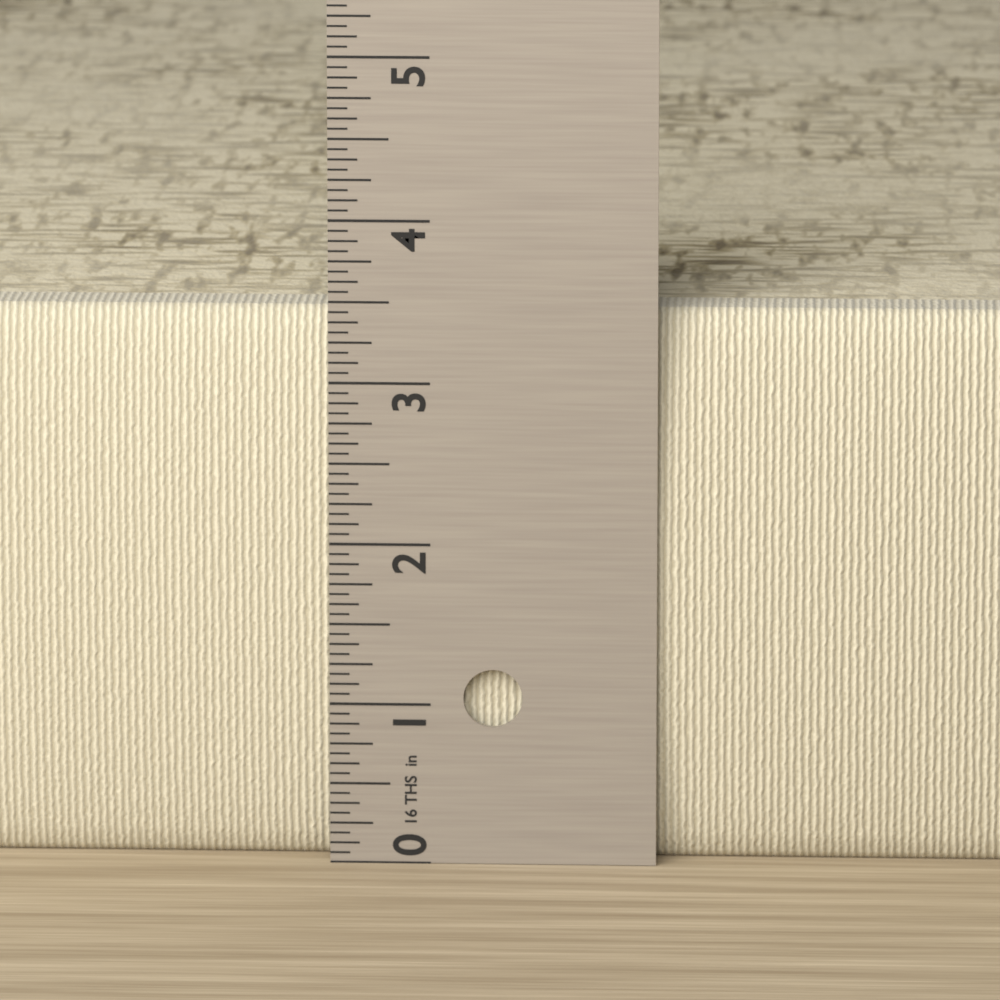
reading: 3.4375 in
